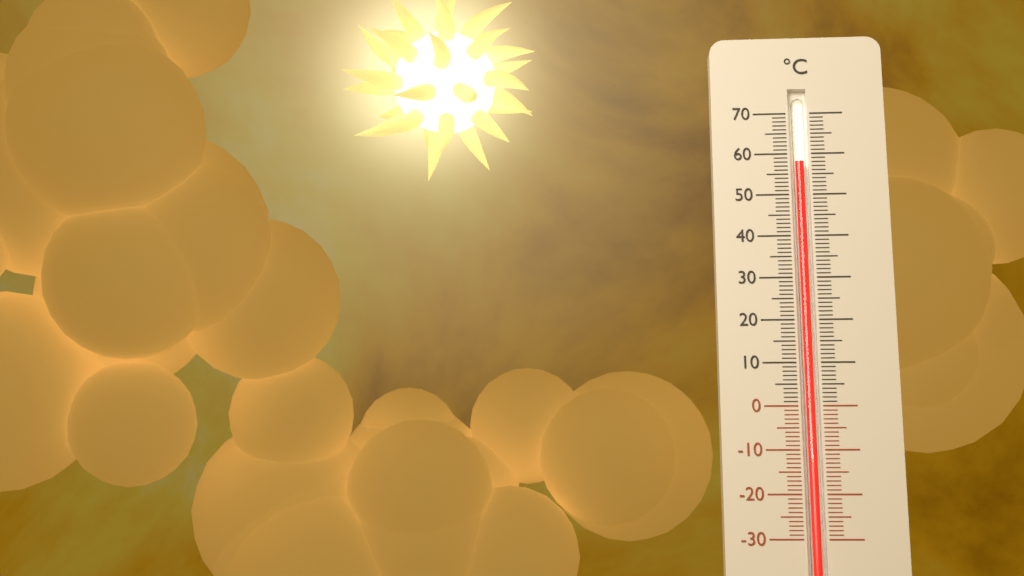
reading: 58 °C
